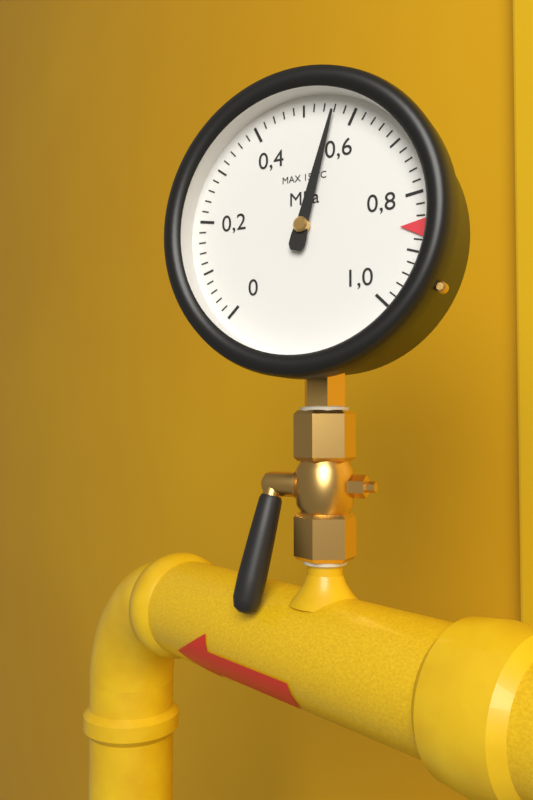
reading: 0.56 MPa
